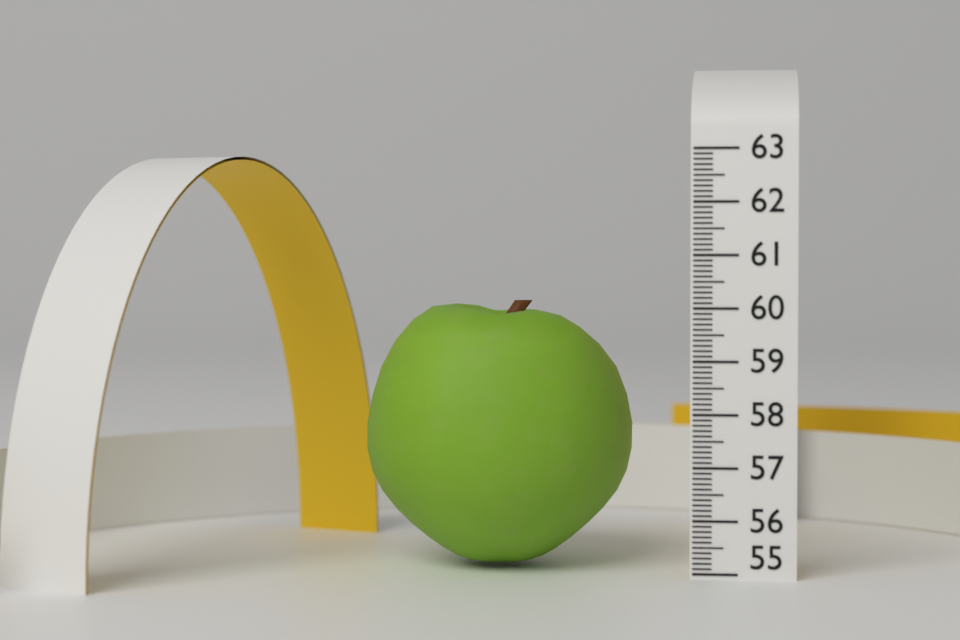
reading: 60.1 (no unit)
